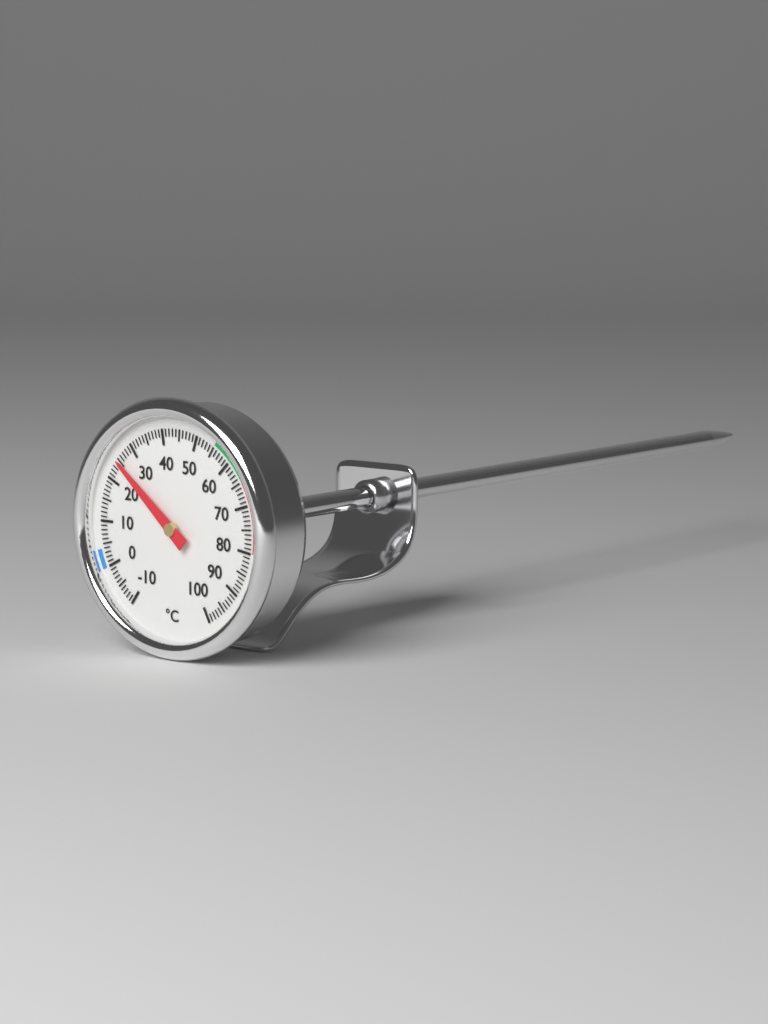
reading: 25 °C
